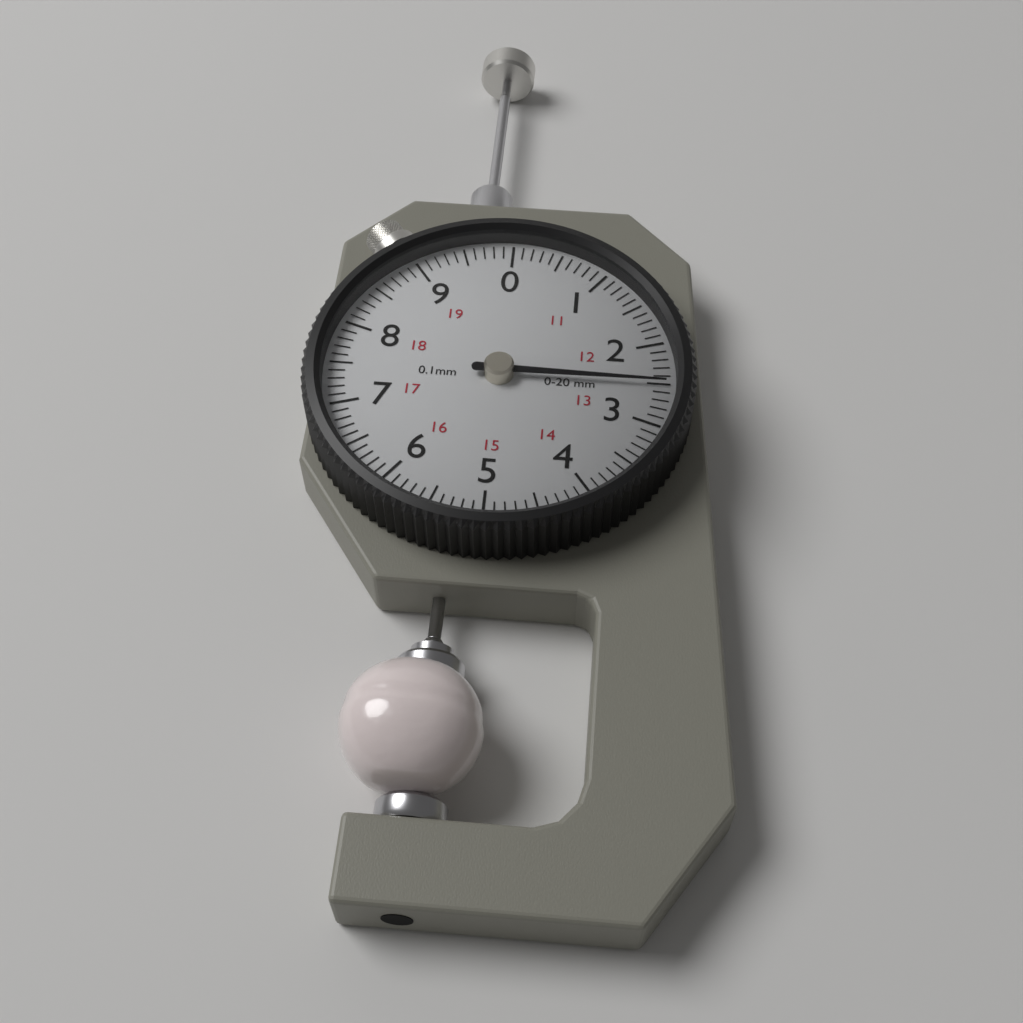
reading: 2.5 mm
